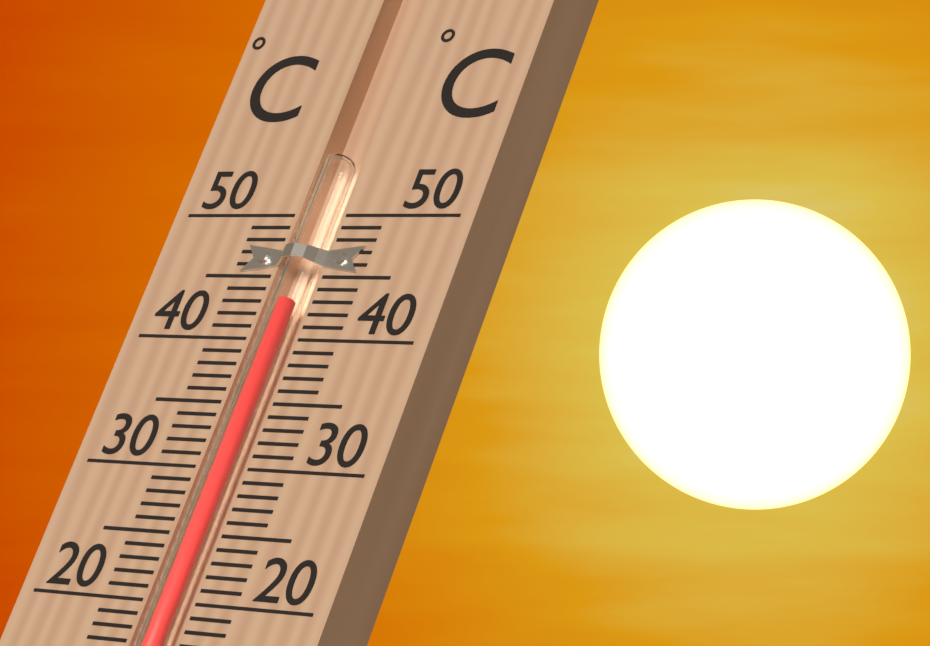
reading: 43 °C
